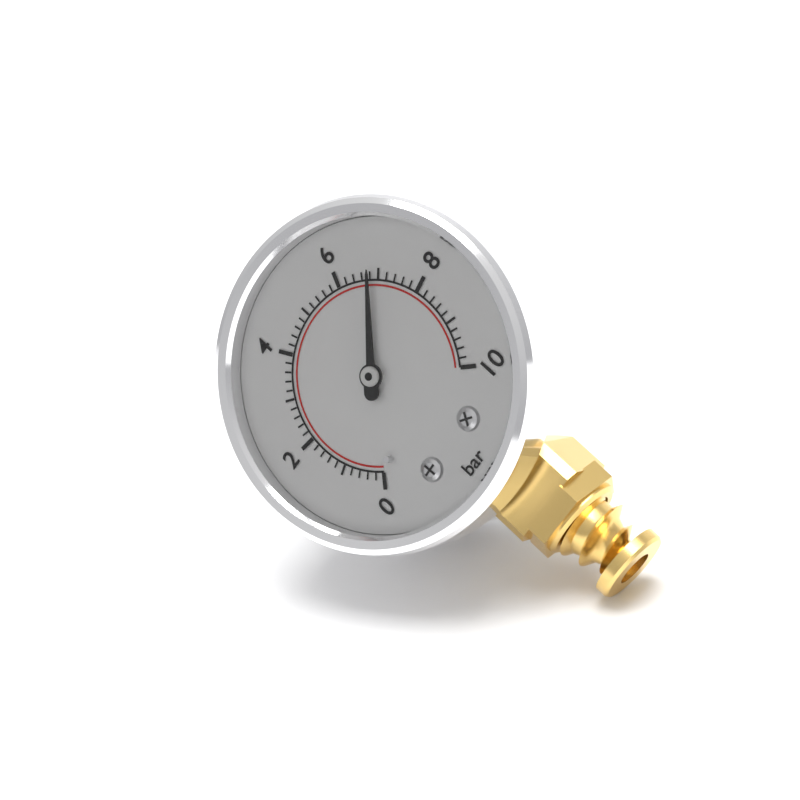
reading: 6.8 bar
